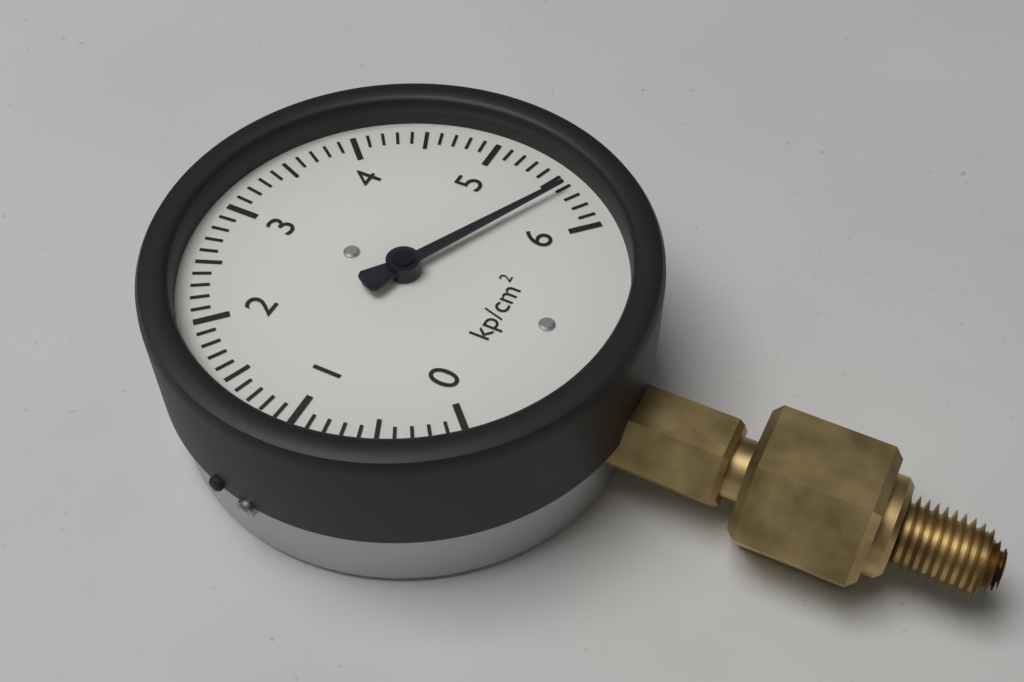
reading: 5.6 kp/cm²
